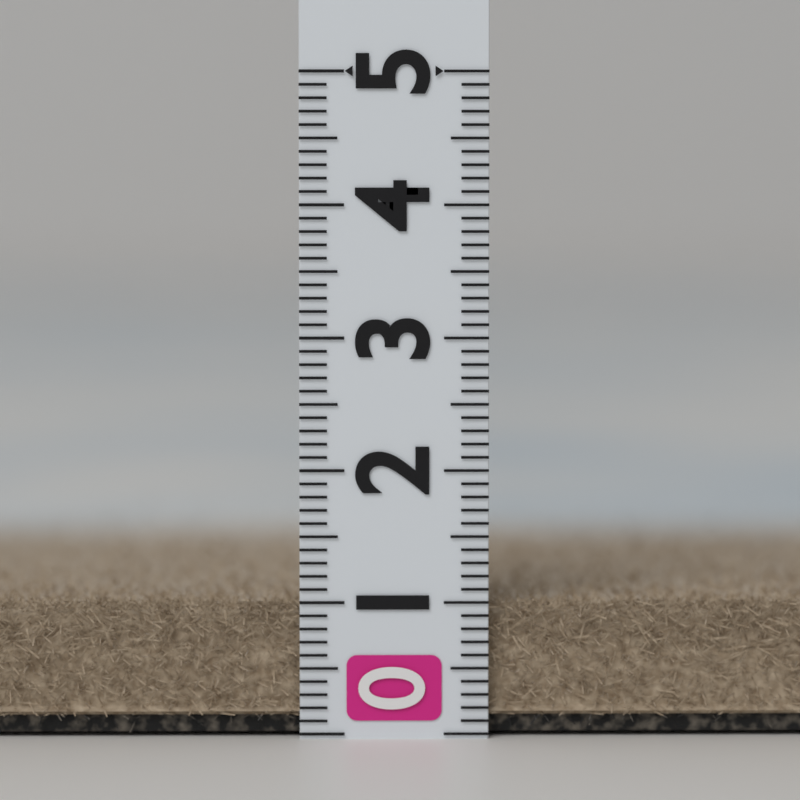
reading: 1.0 (no unit)
